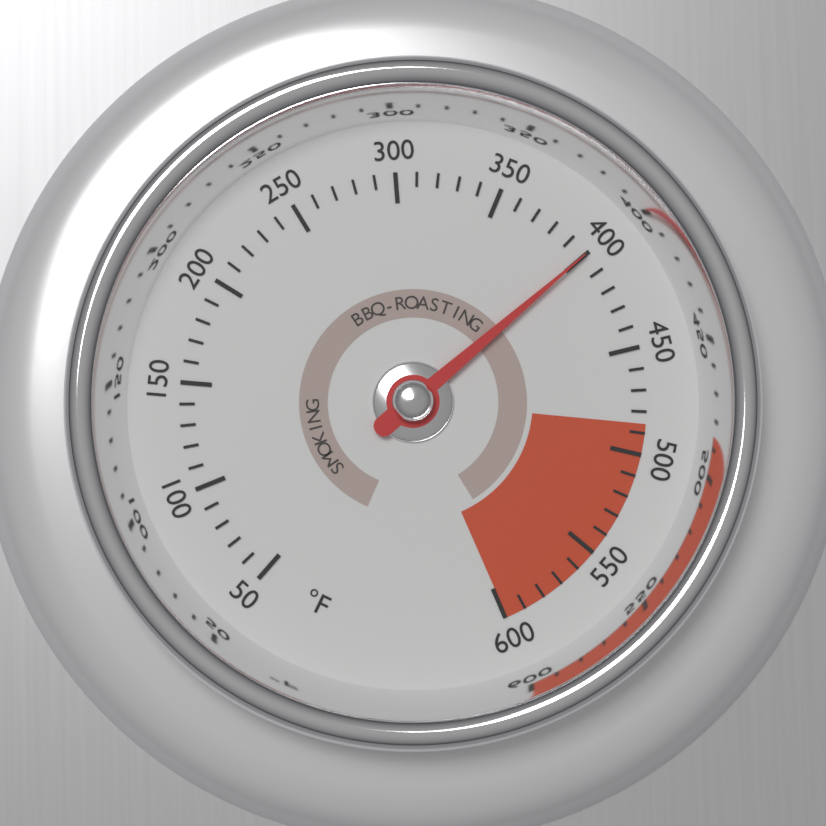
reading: 400 °F
